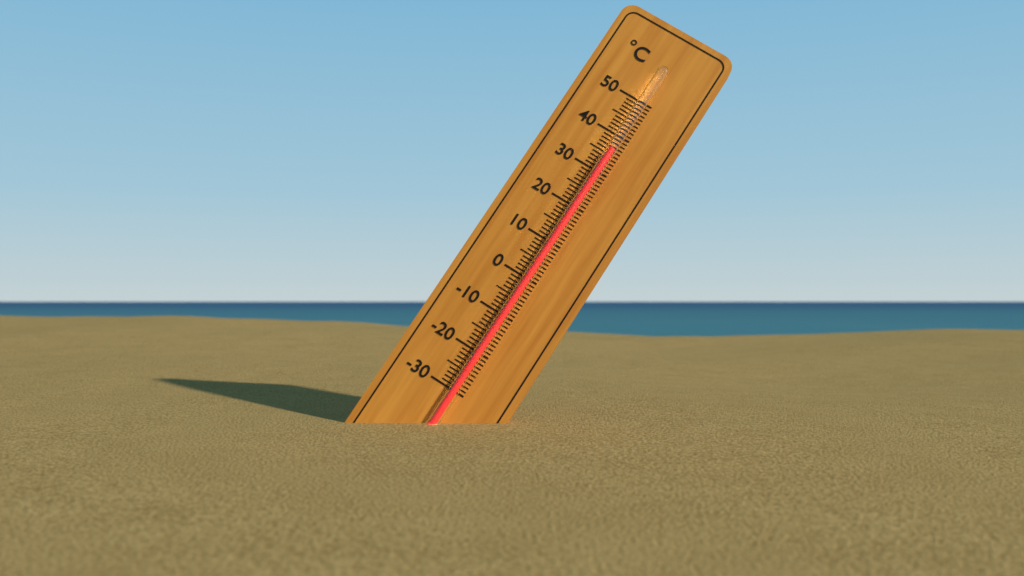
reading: 36 °C
